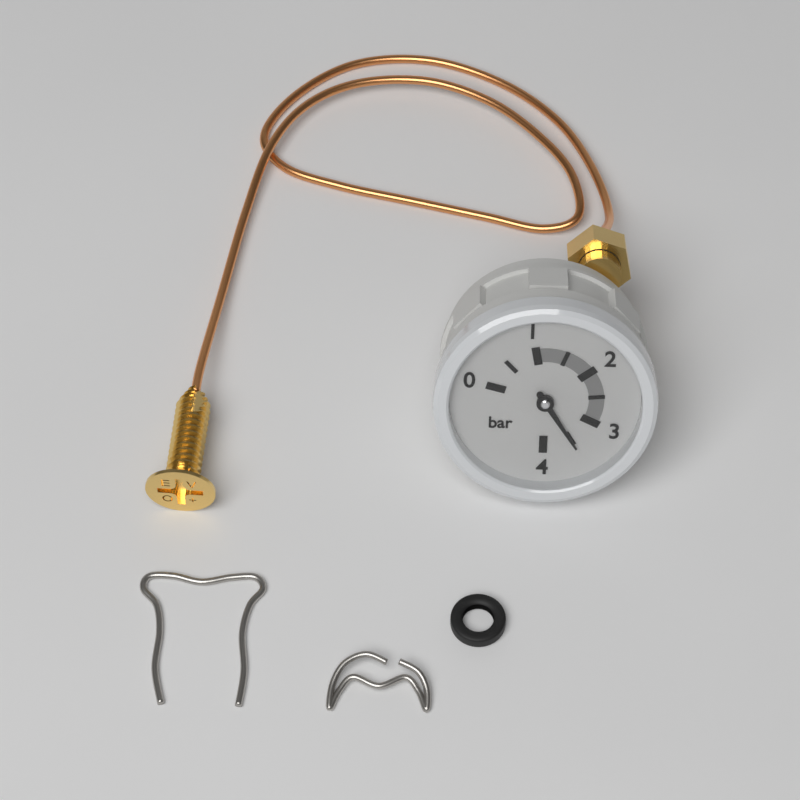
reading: 3.5 bar
